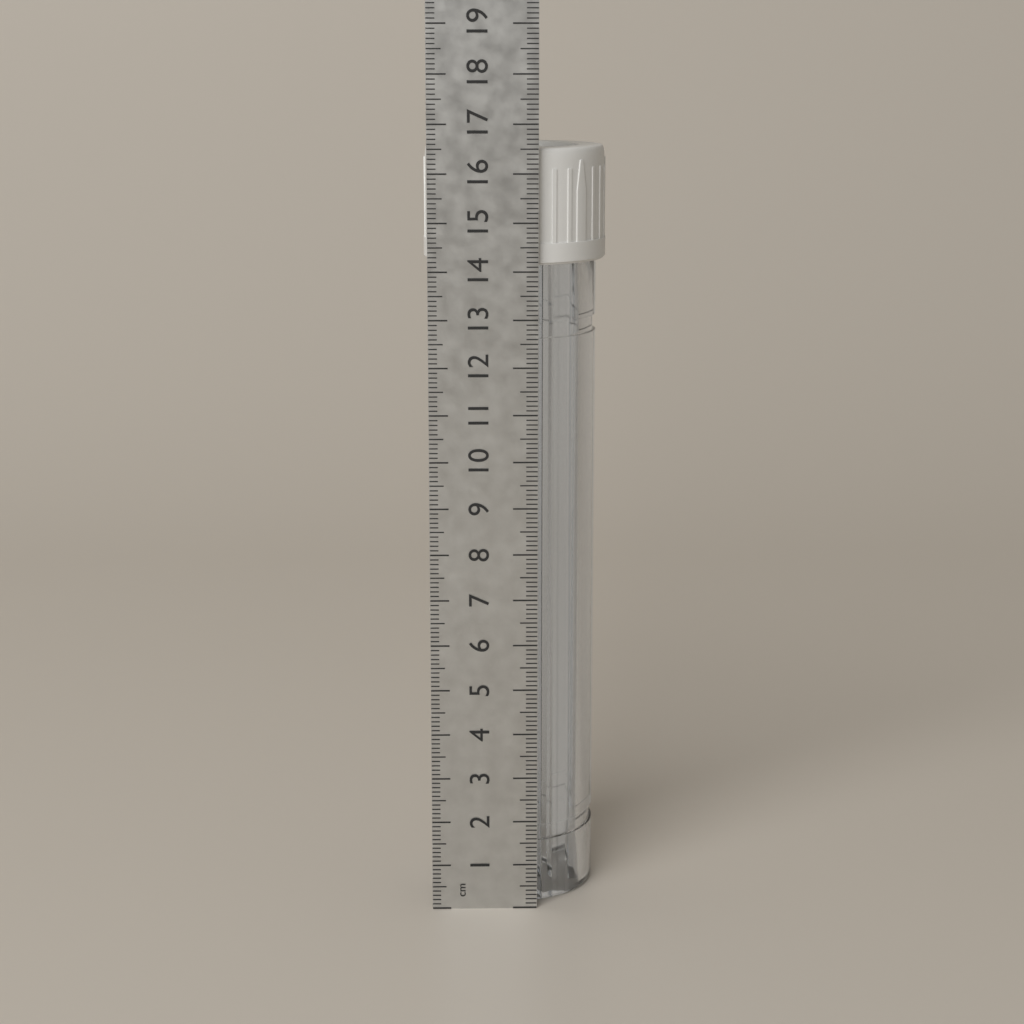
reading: 16.5 cm
